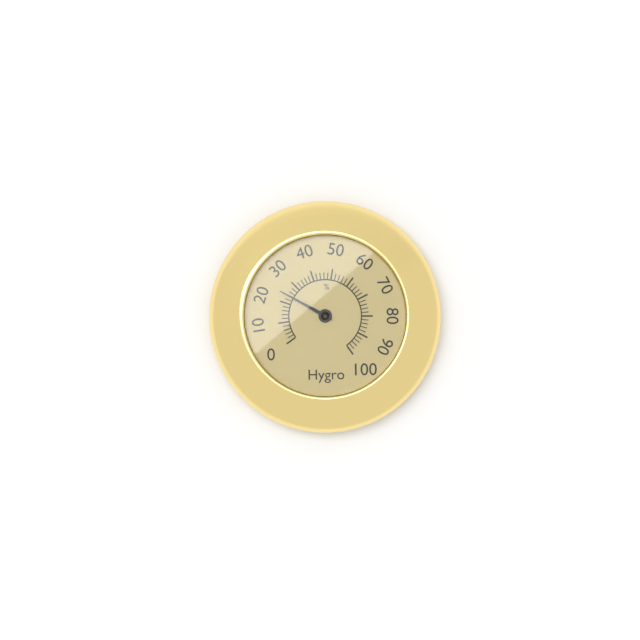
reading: 24 %
